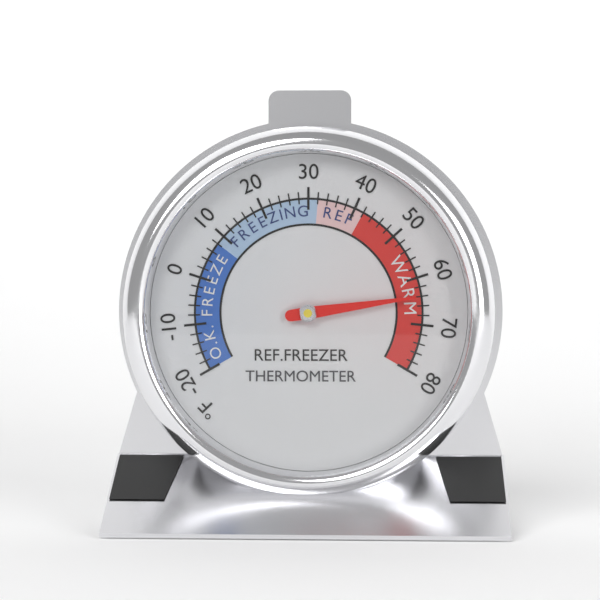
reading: 64 °F
